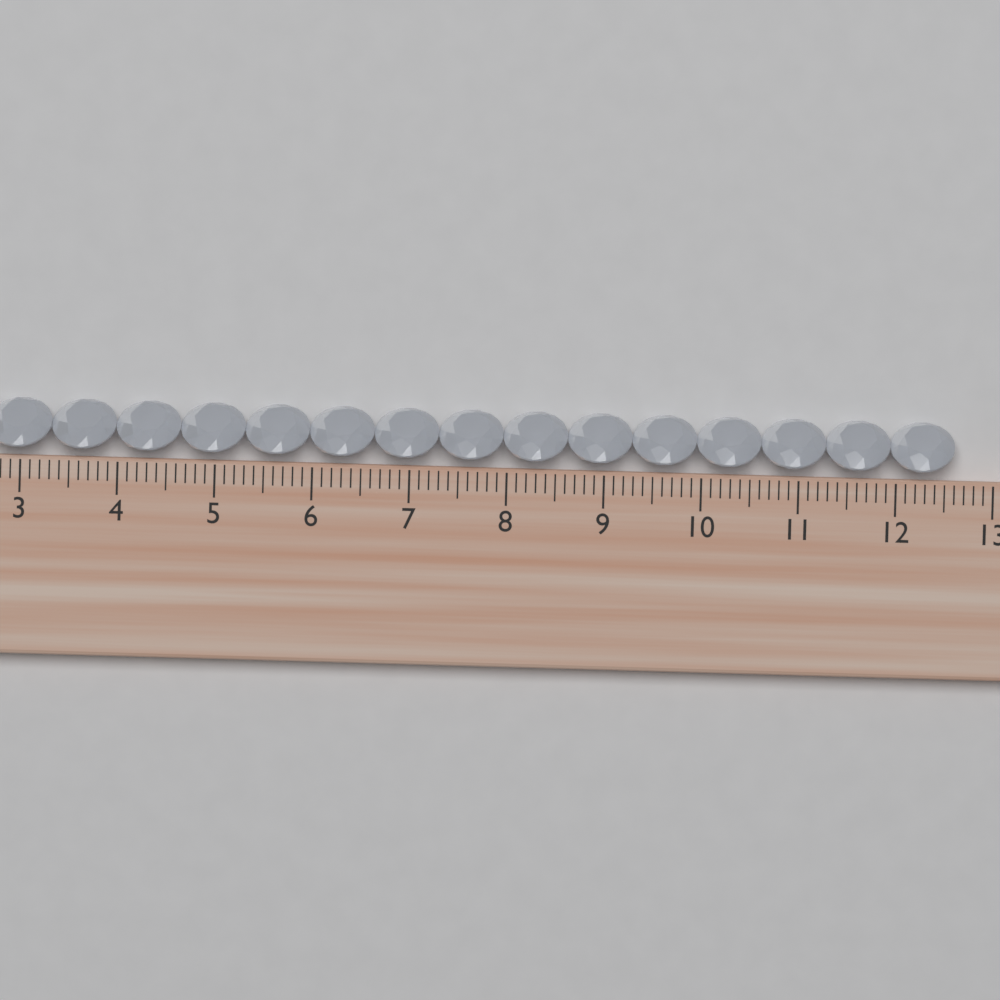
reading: 12.6 cm
